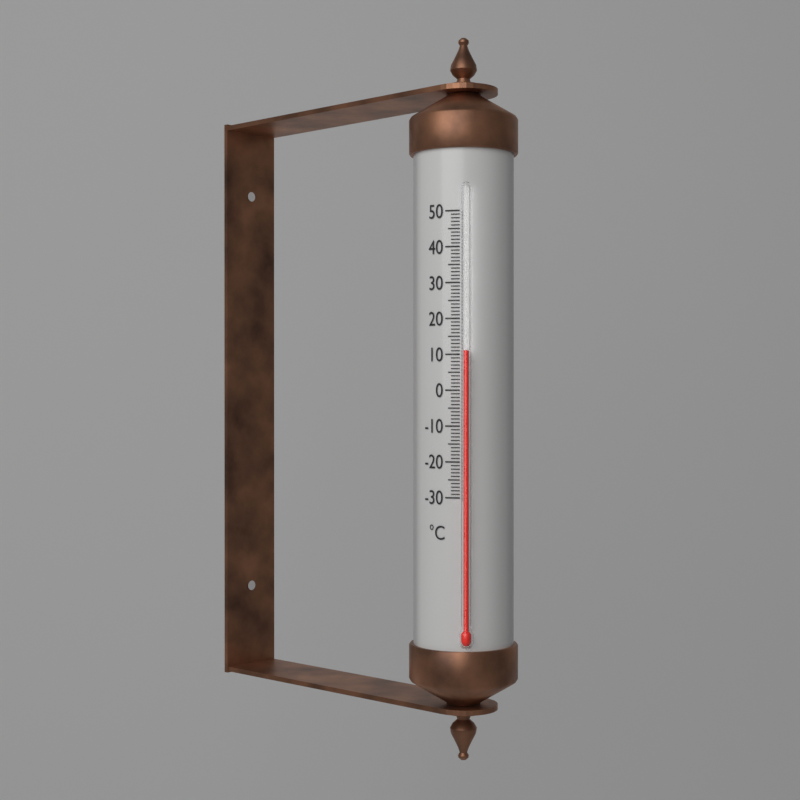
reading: 11 °C
